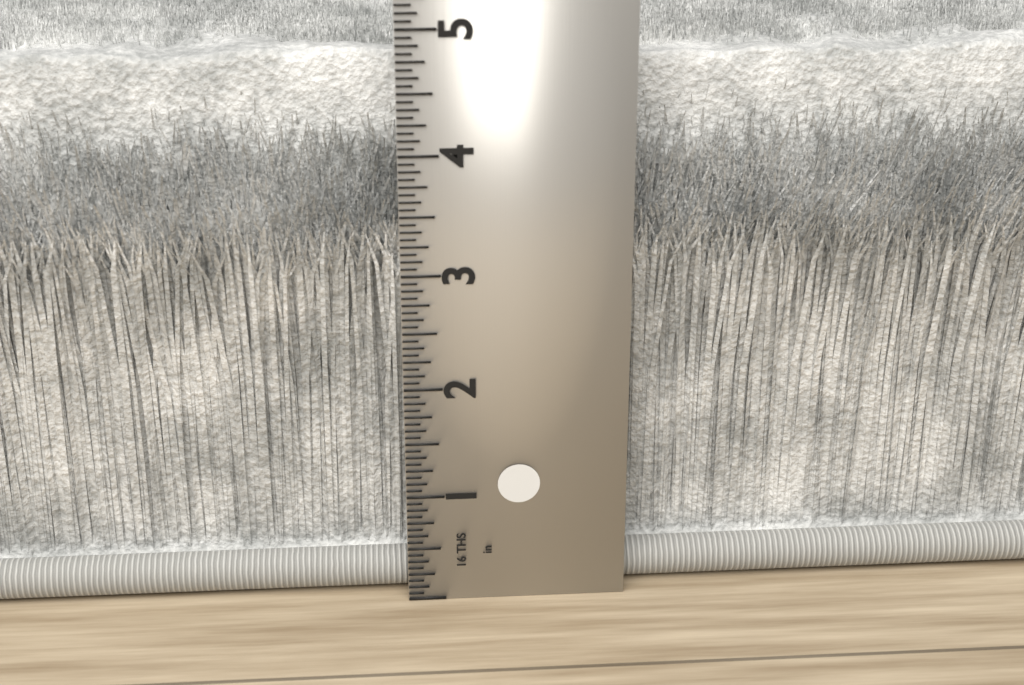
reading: 4.7500 in
